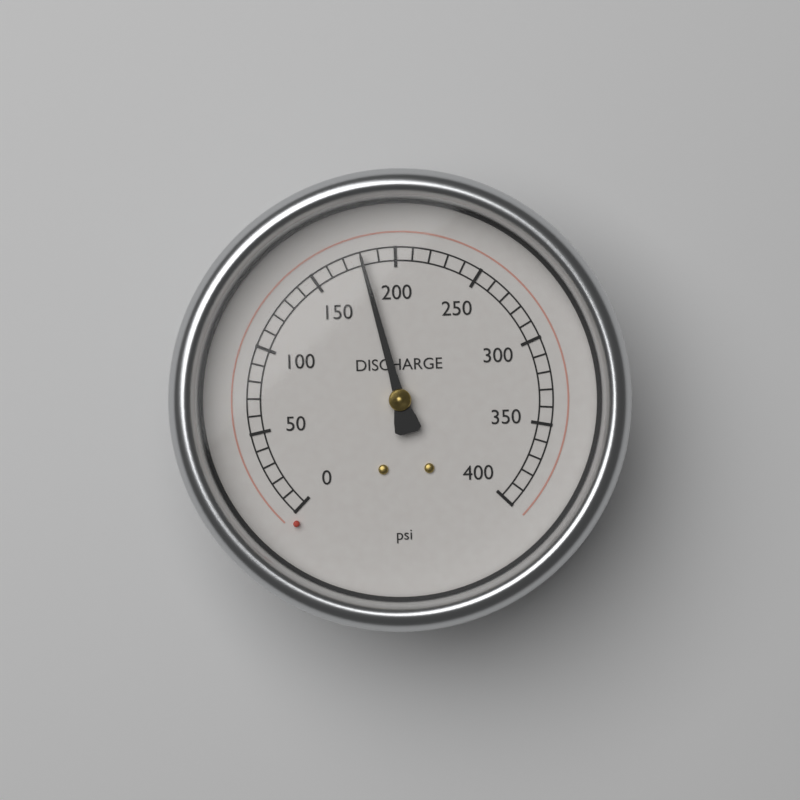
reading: 180 psi
